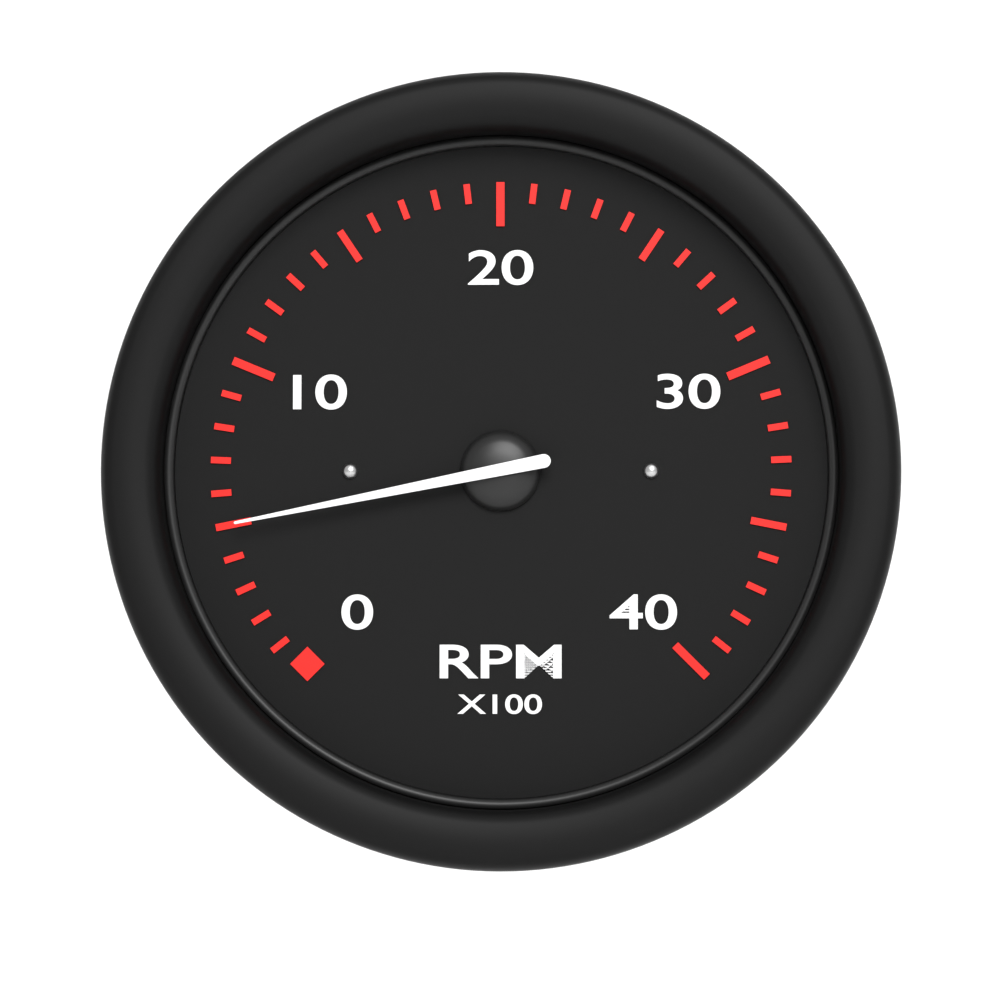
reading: 5 RPM x100
